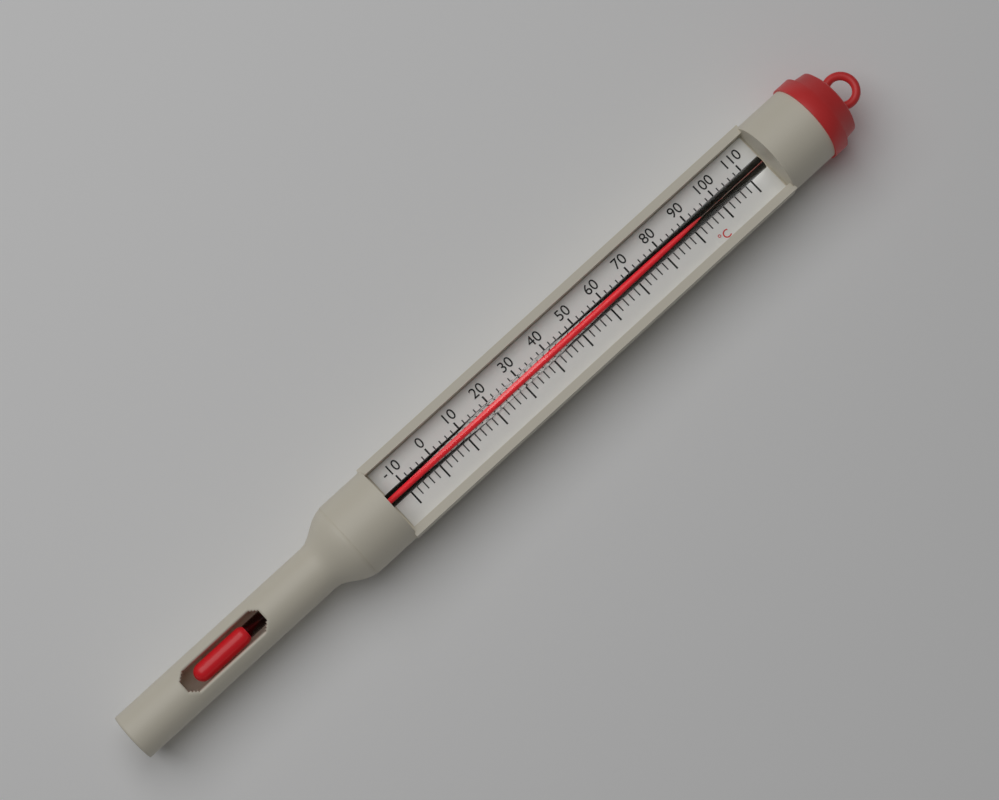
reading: 108 °C
